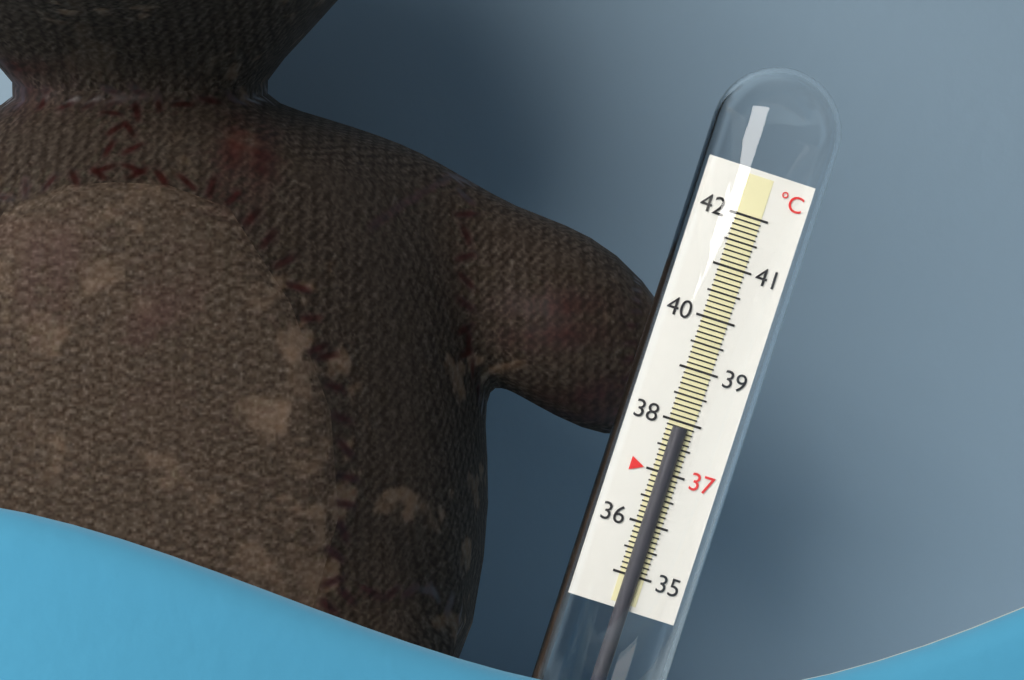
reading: 37.9 °C
